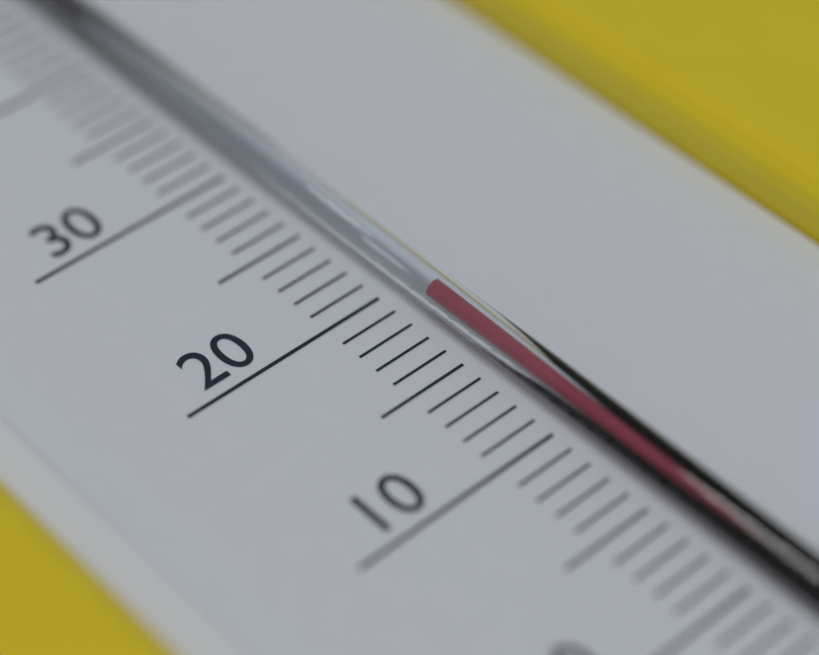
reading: 18 °C
